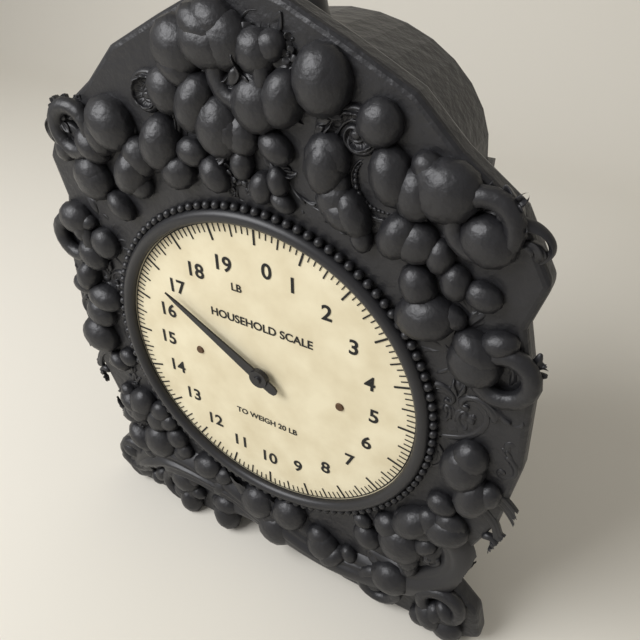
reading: 16.750 lb
